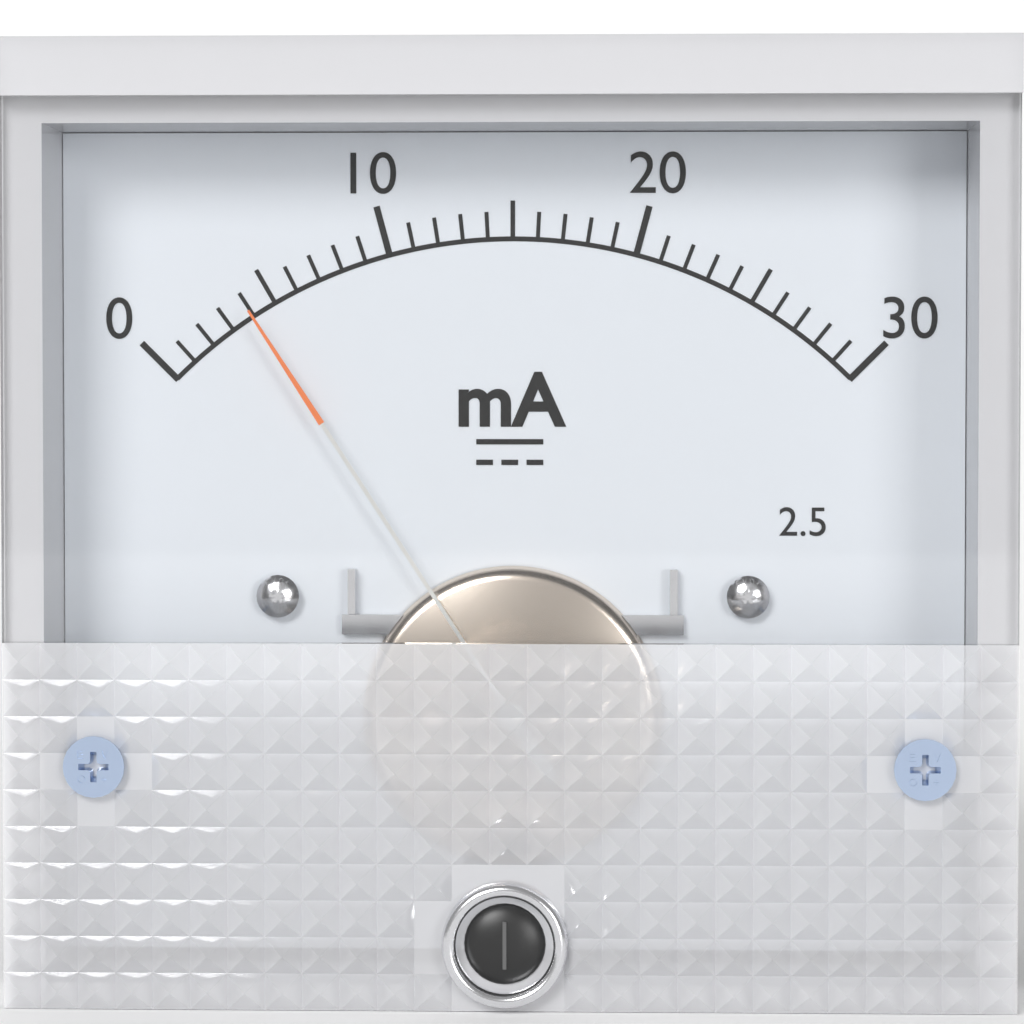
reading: 4 mA
